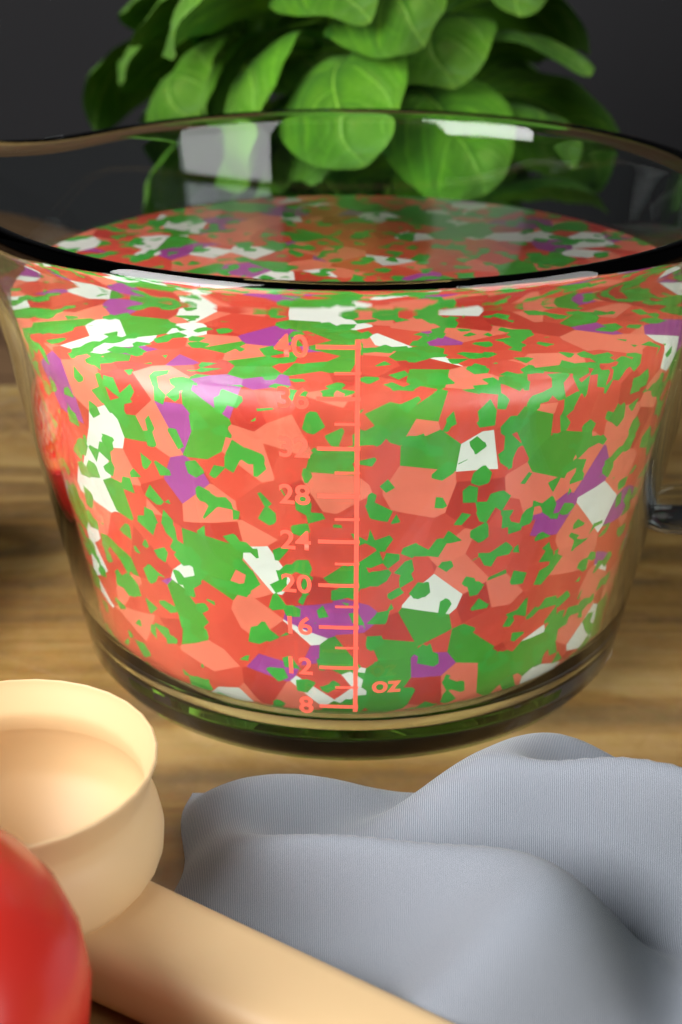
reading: 36 oz
